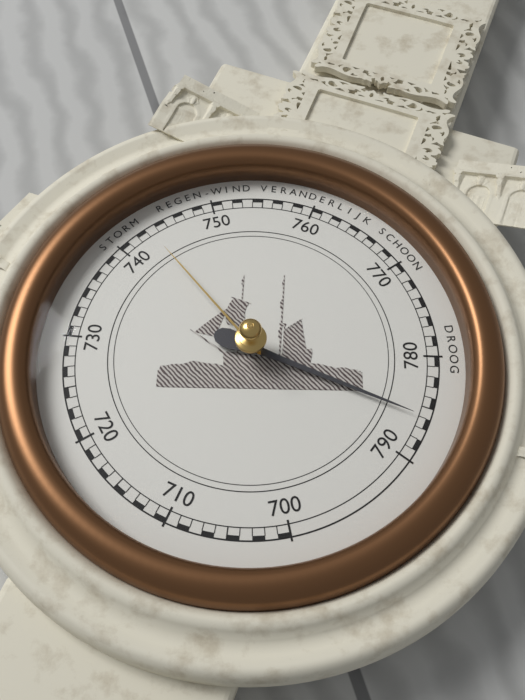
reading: 786 mmHg
